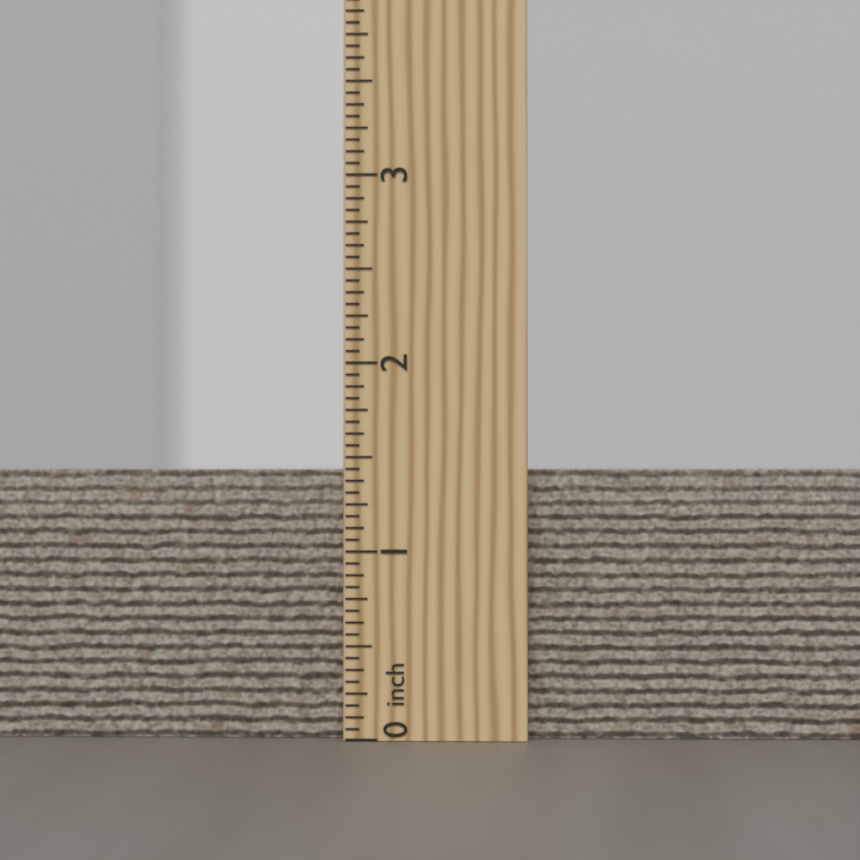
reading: 1.4375 inch
